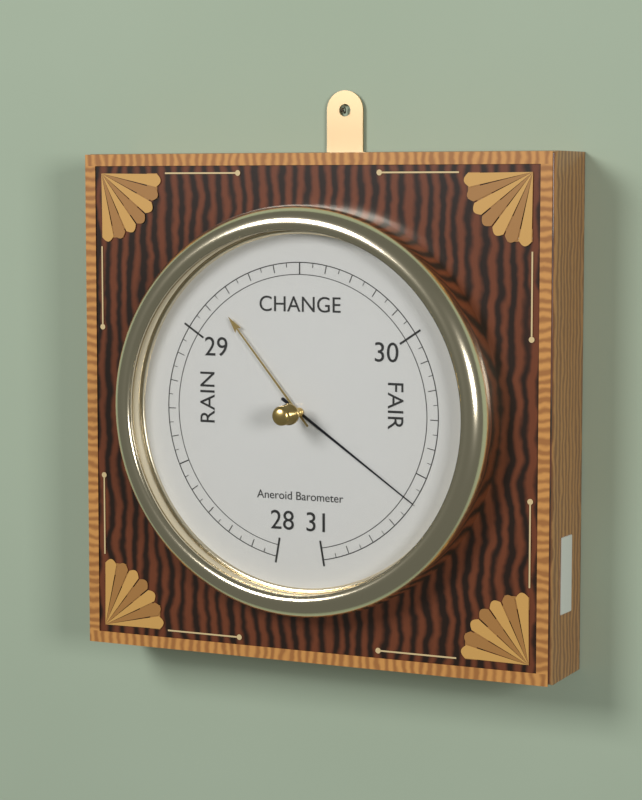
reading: 30.60 inHg
